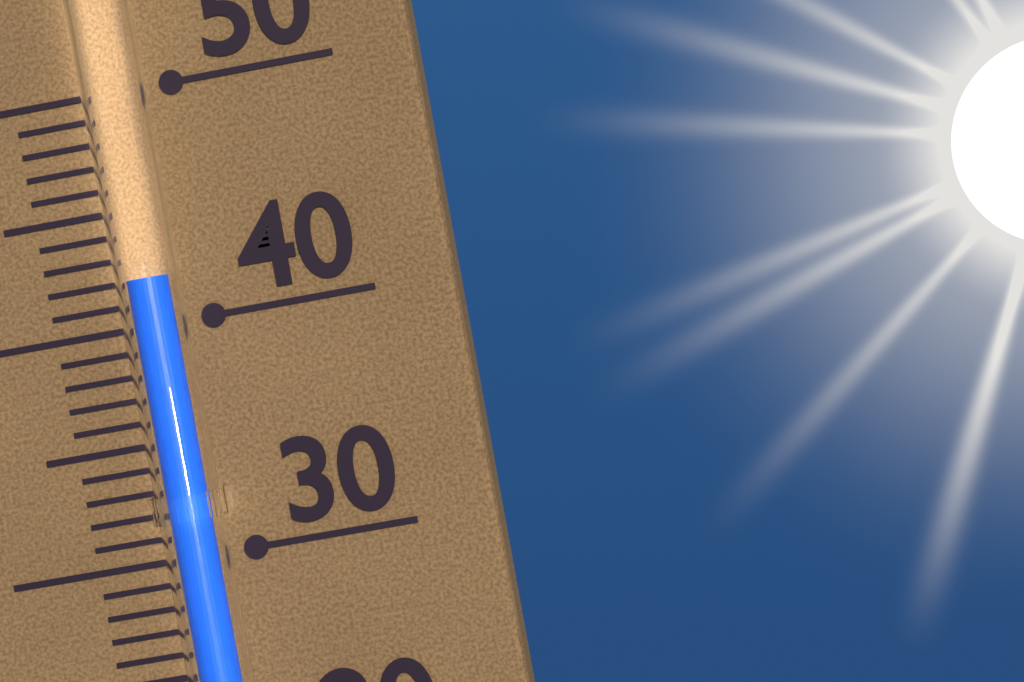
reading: 42 (no unit)
